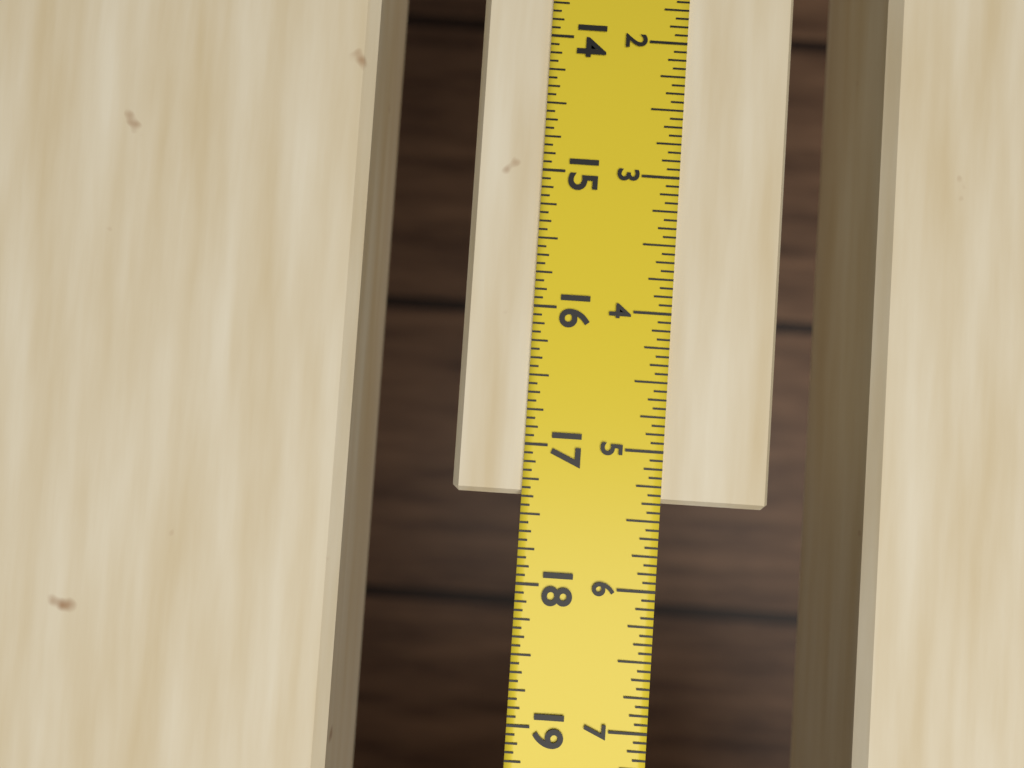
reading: 17.3750 in
